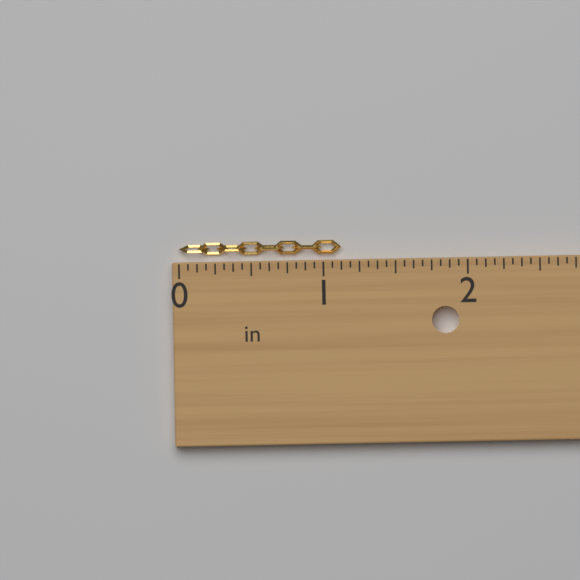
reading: 1.1250 in
